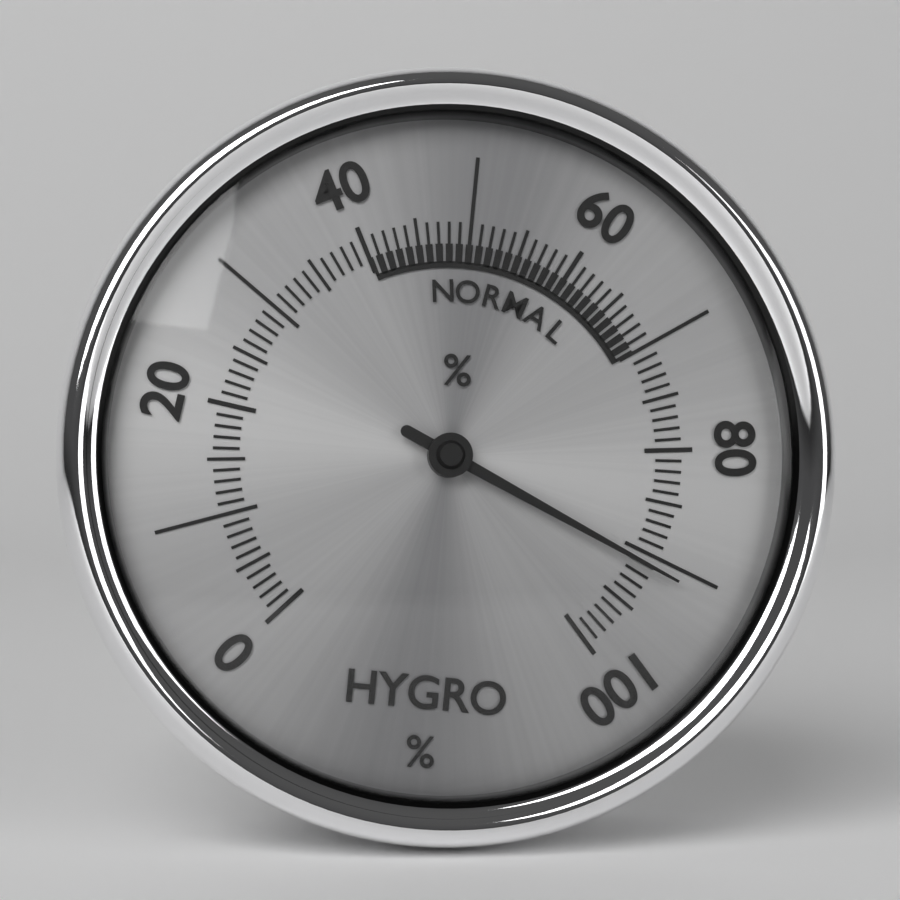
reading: 91 %
